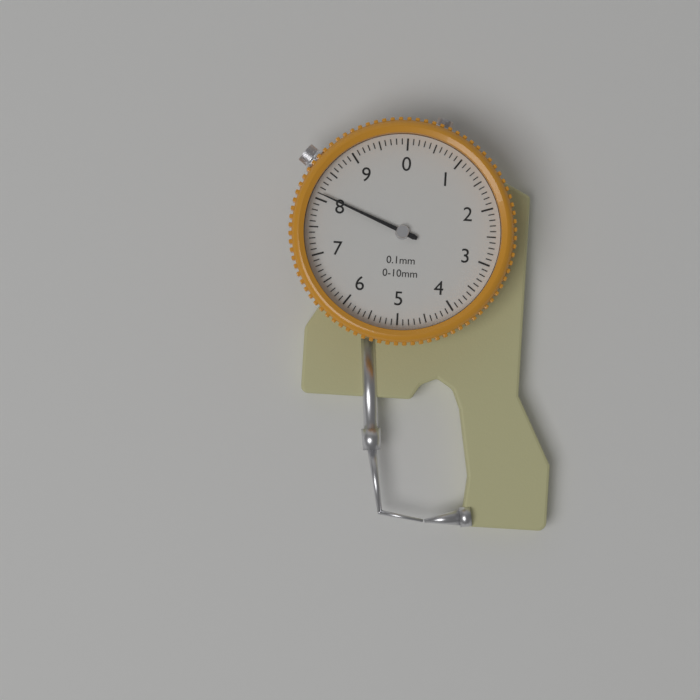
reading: 8.1 mm
